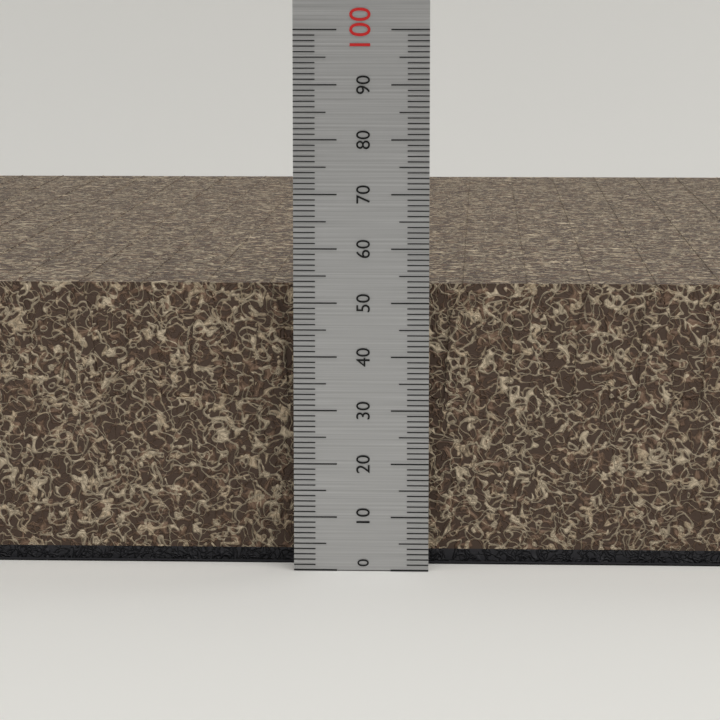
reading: 53 (no unit)
